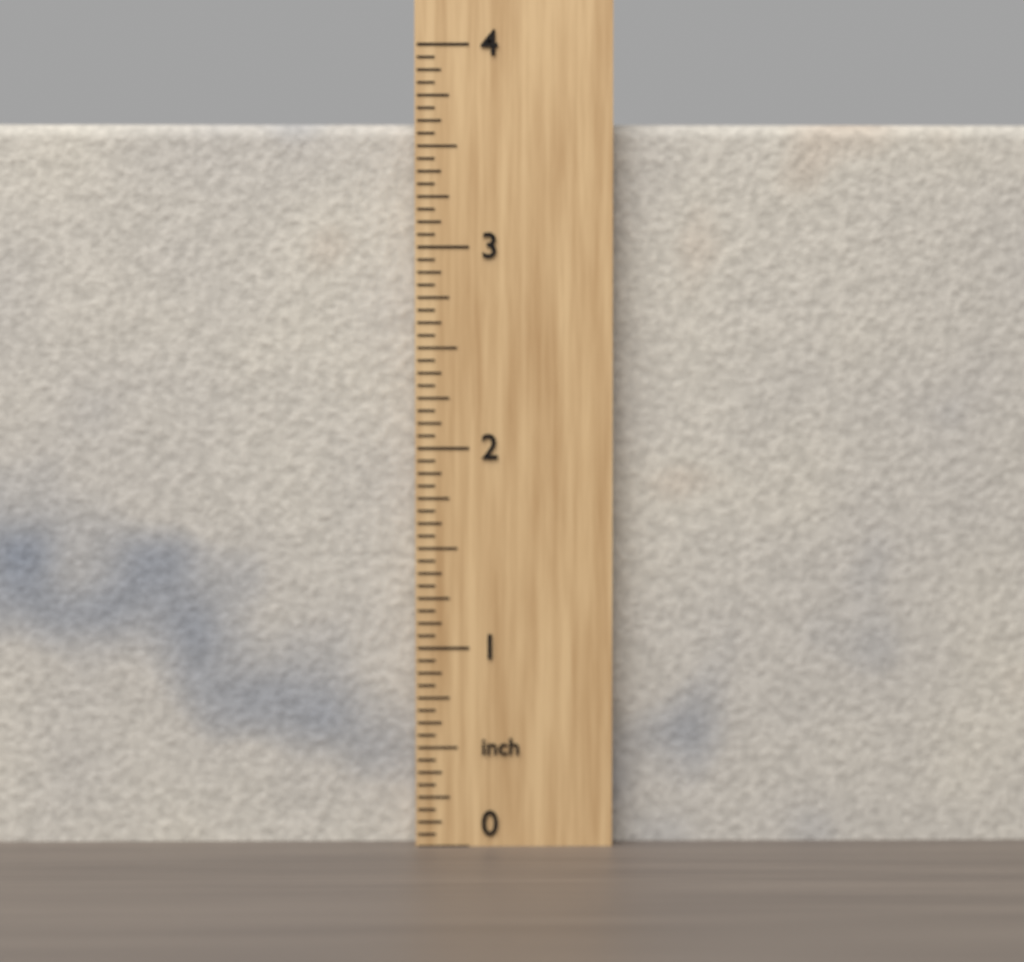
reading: 3.6250 inch
